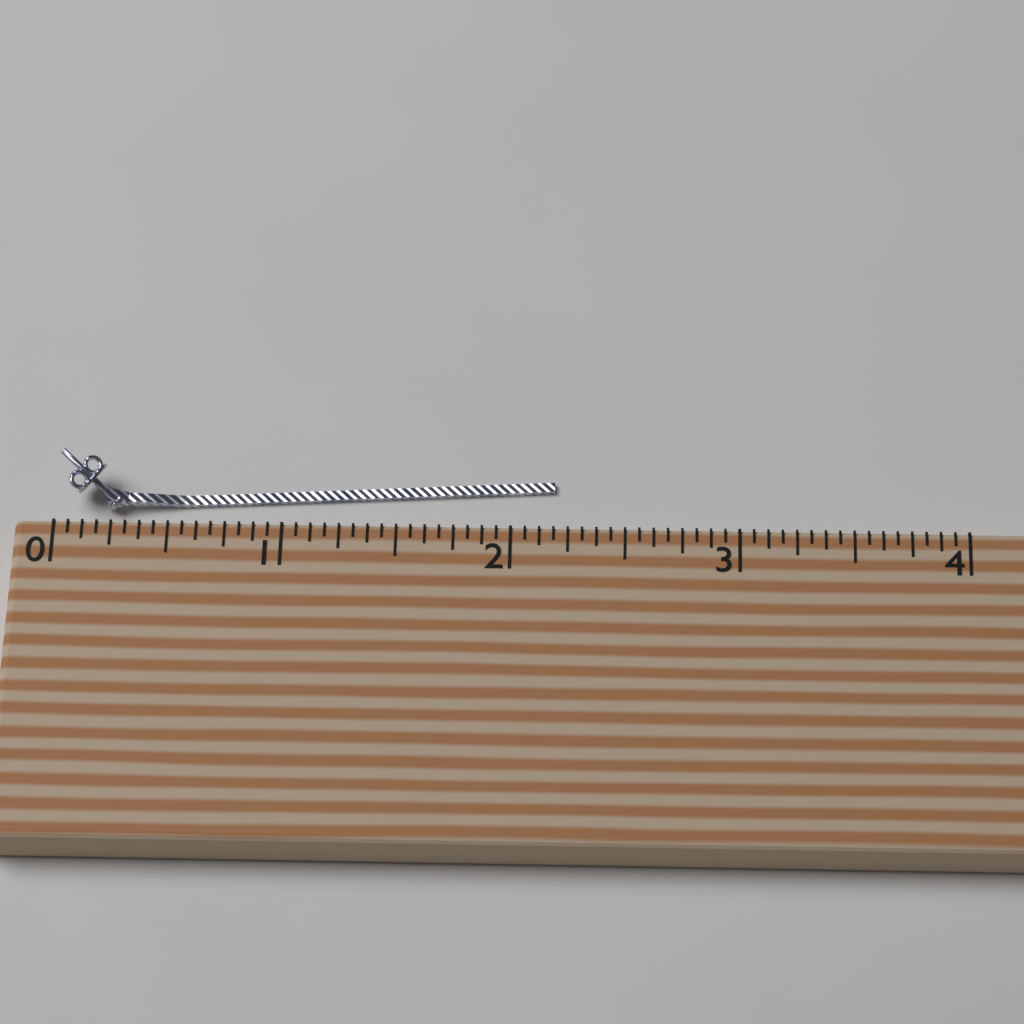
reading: 2.1875 (no unit)
